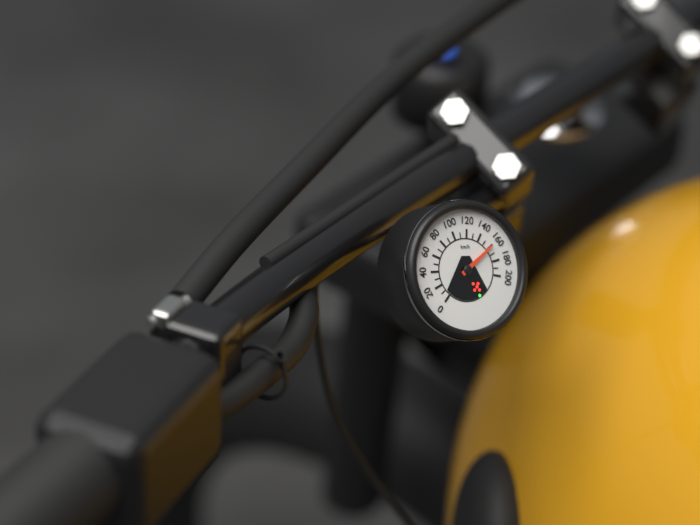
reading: 160 km/h
